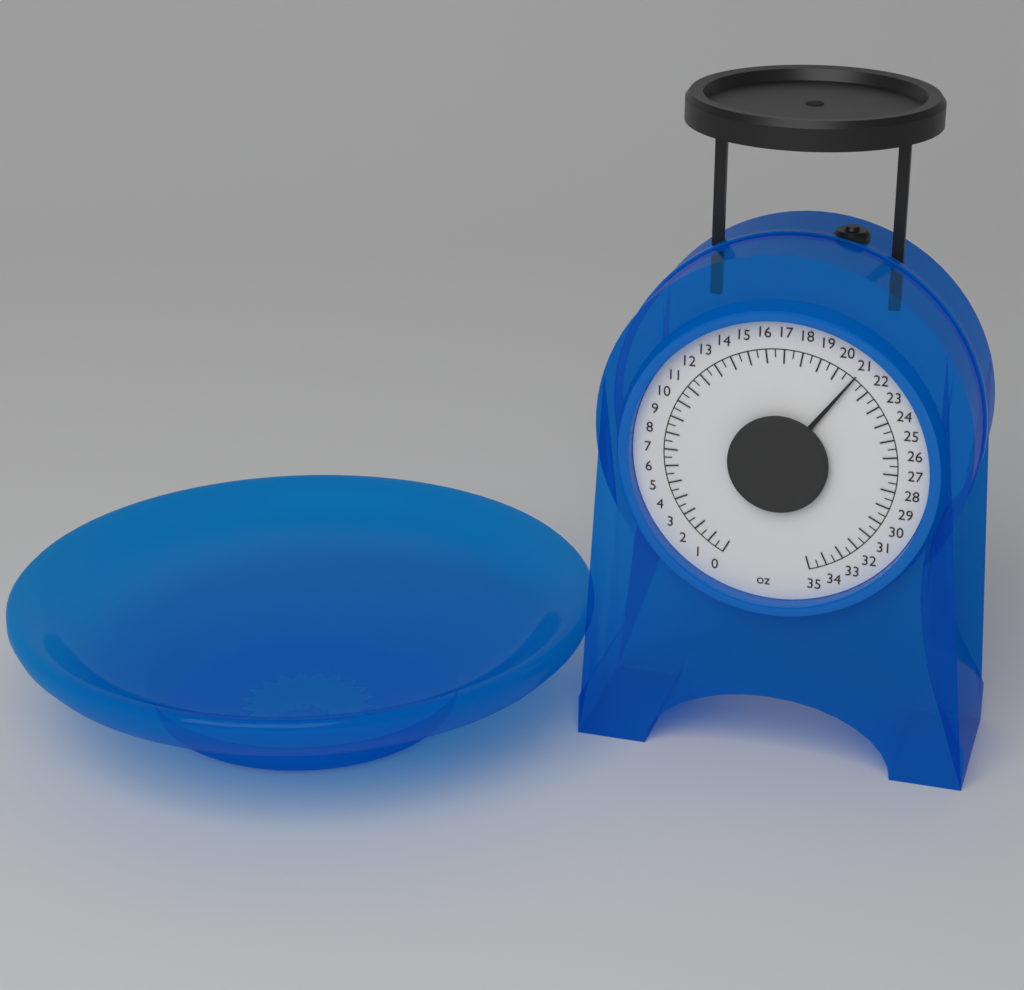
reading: 21.0 oz
